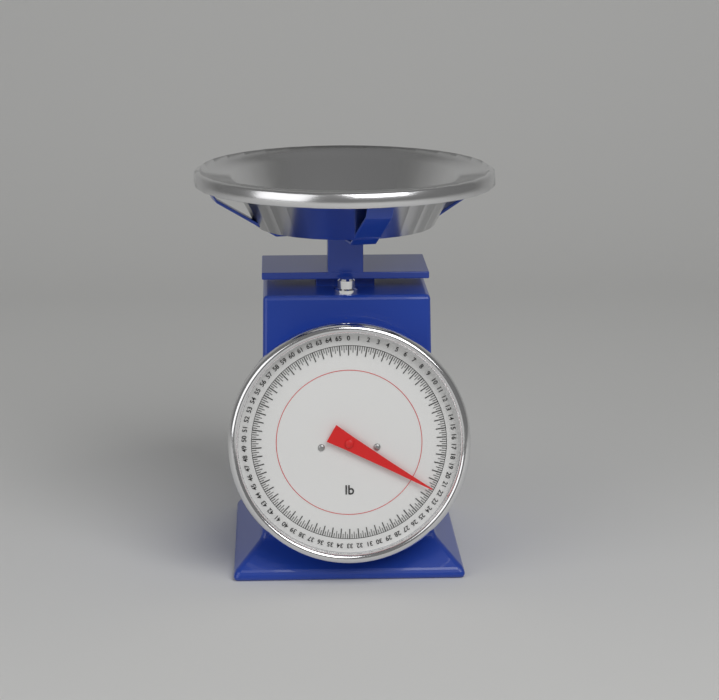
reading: 22.00 lb
